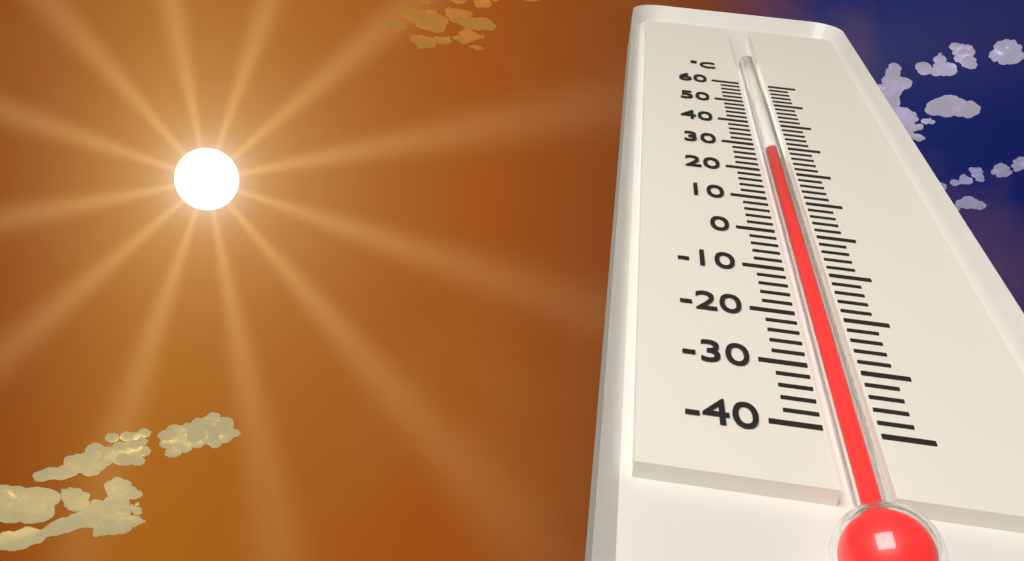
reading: 28 °C
